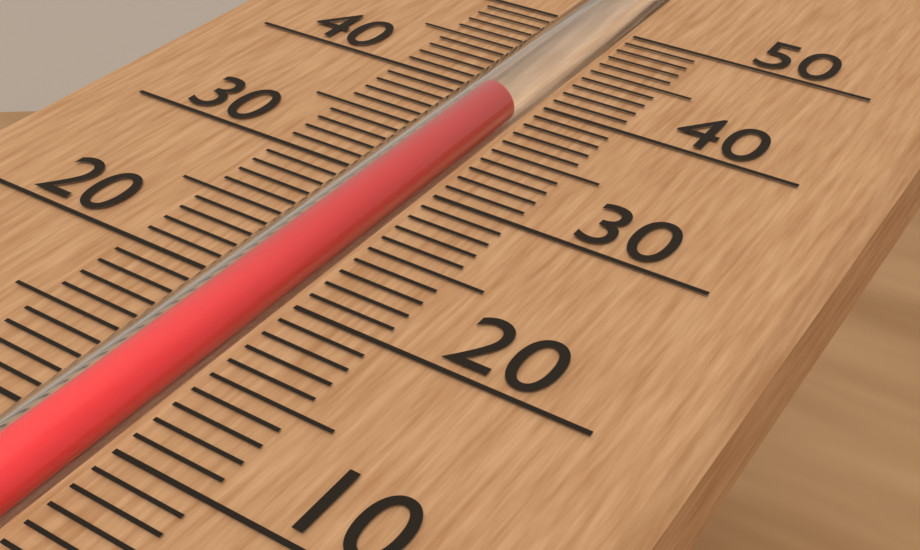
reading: 39 (no unit)
